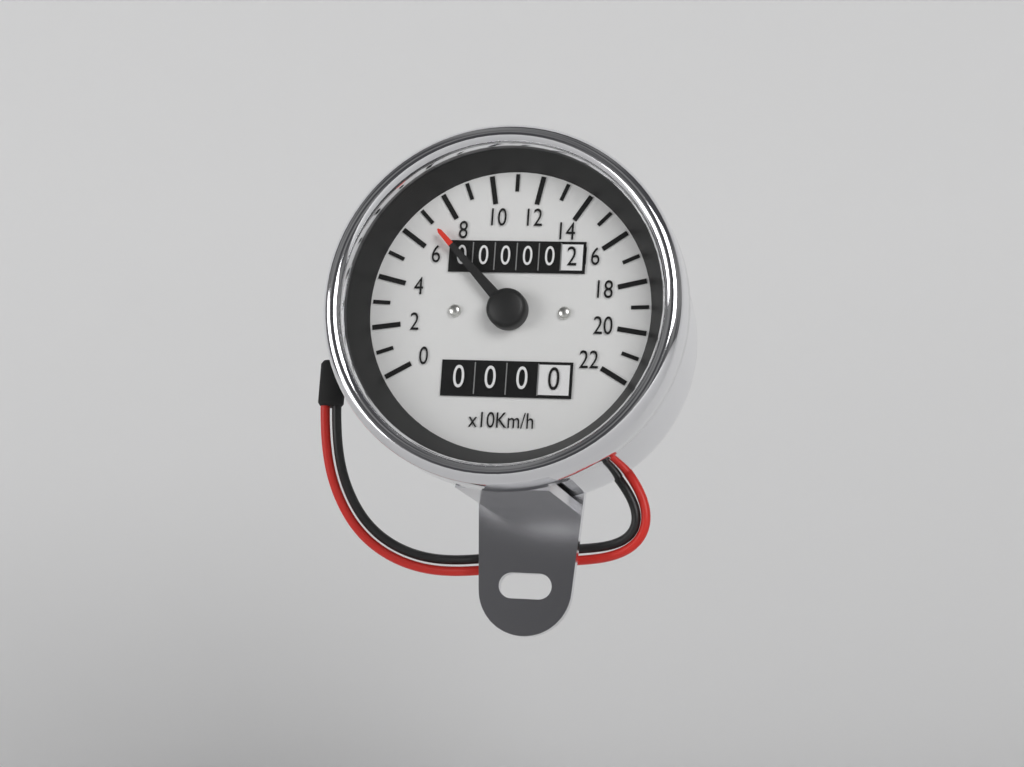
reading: 70 km/h
